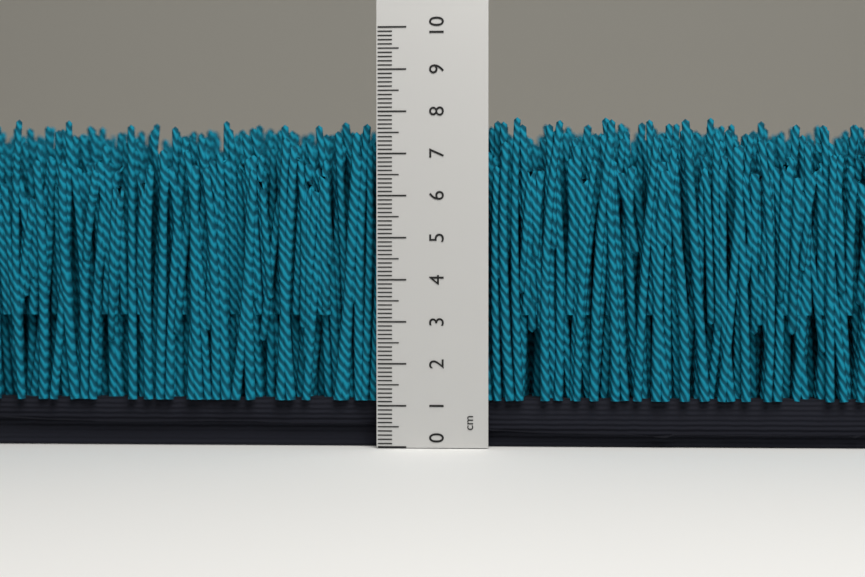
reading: 7.9 cm
